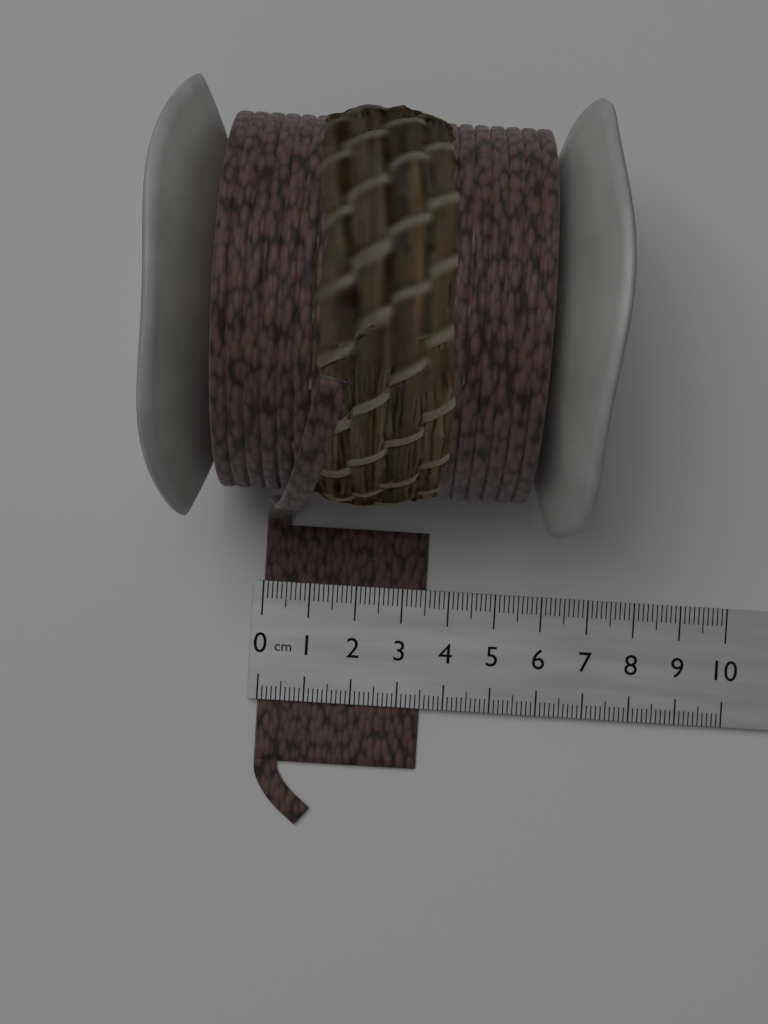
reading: 3.5 cm
